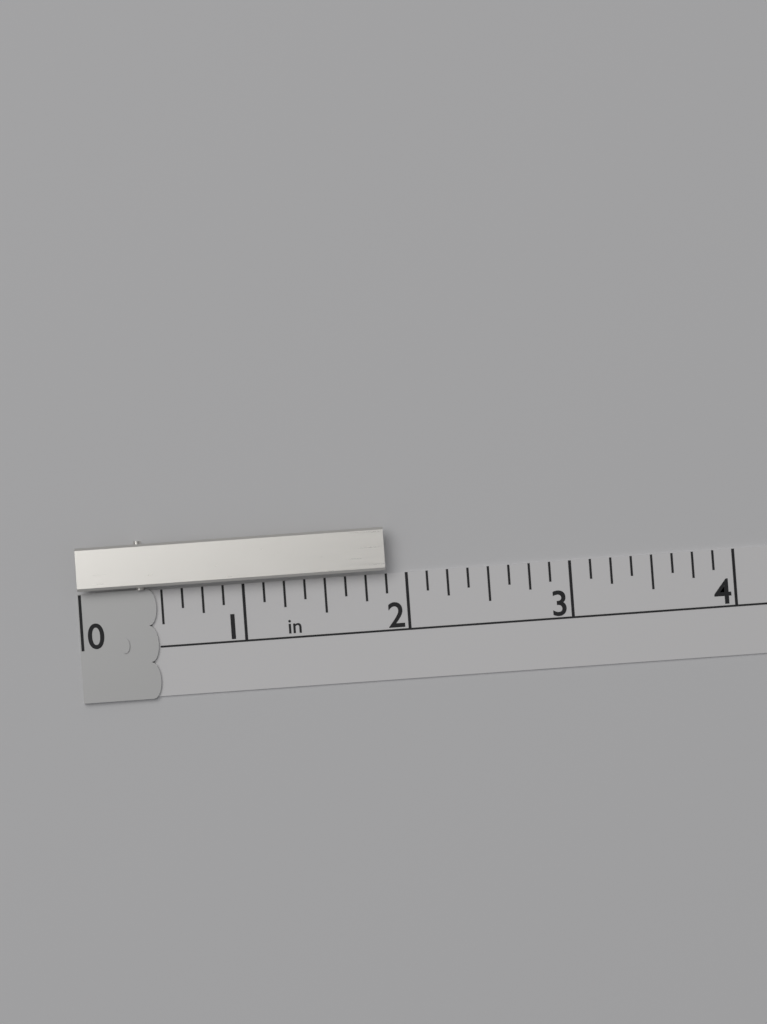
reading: 1.875 in
